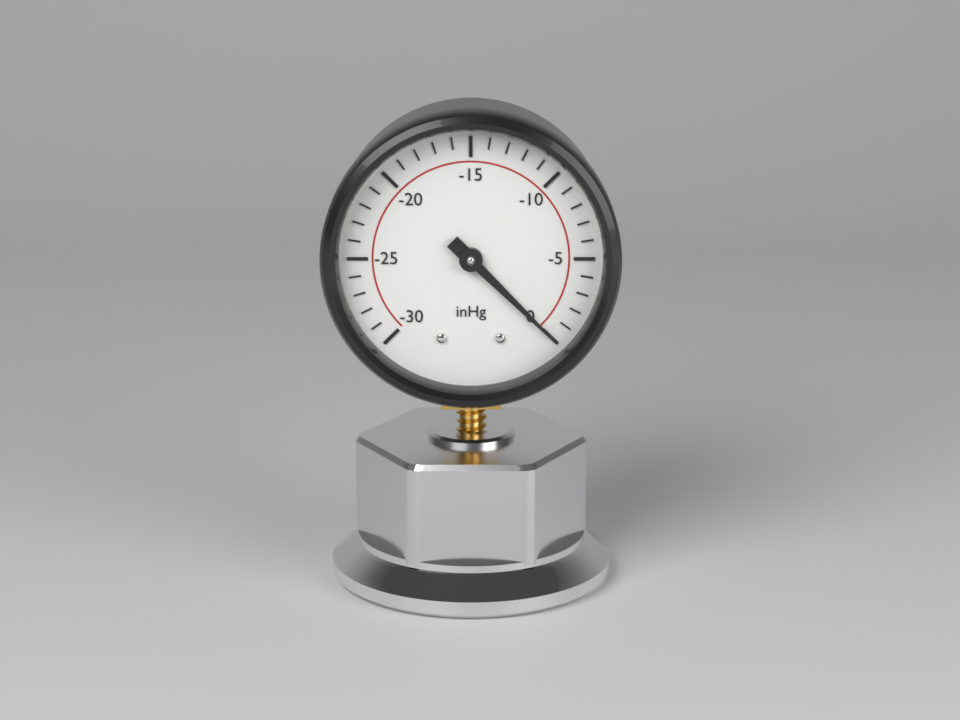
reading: 0 inHg
